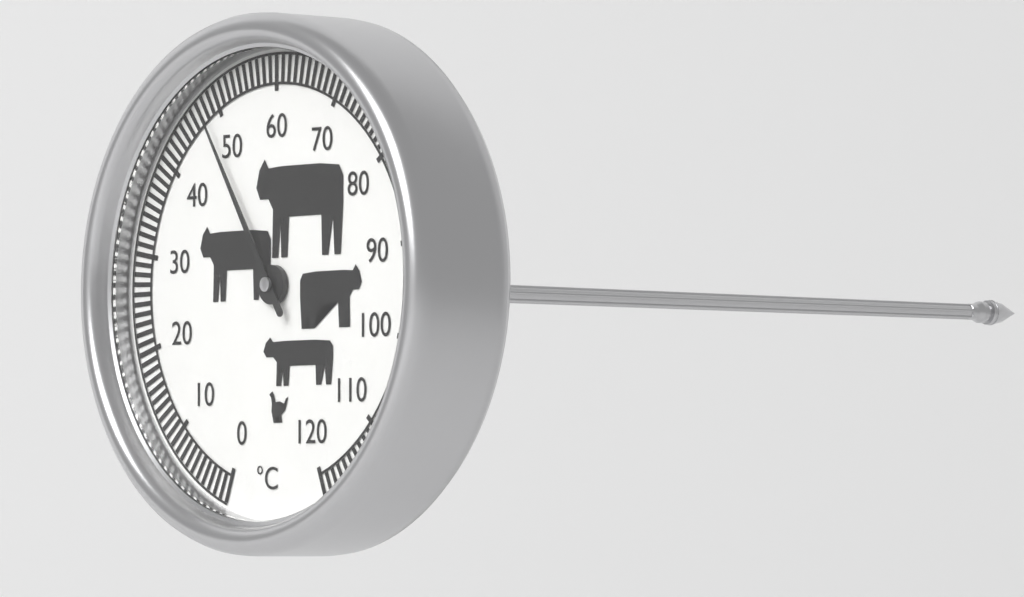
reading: 48 °C
